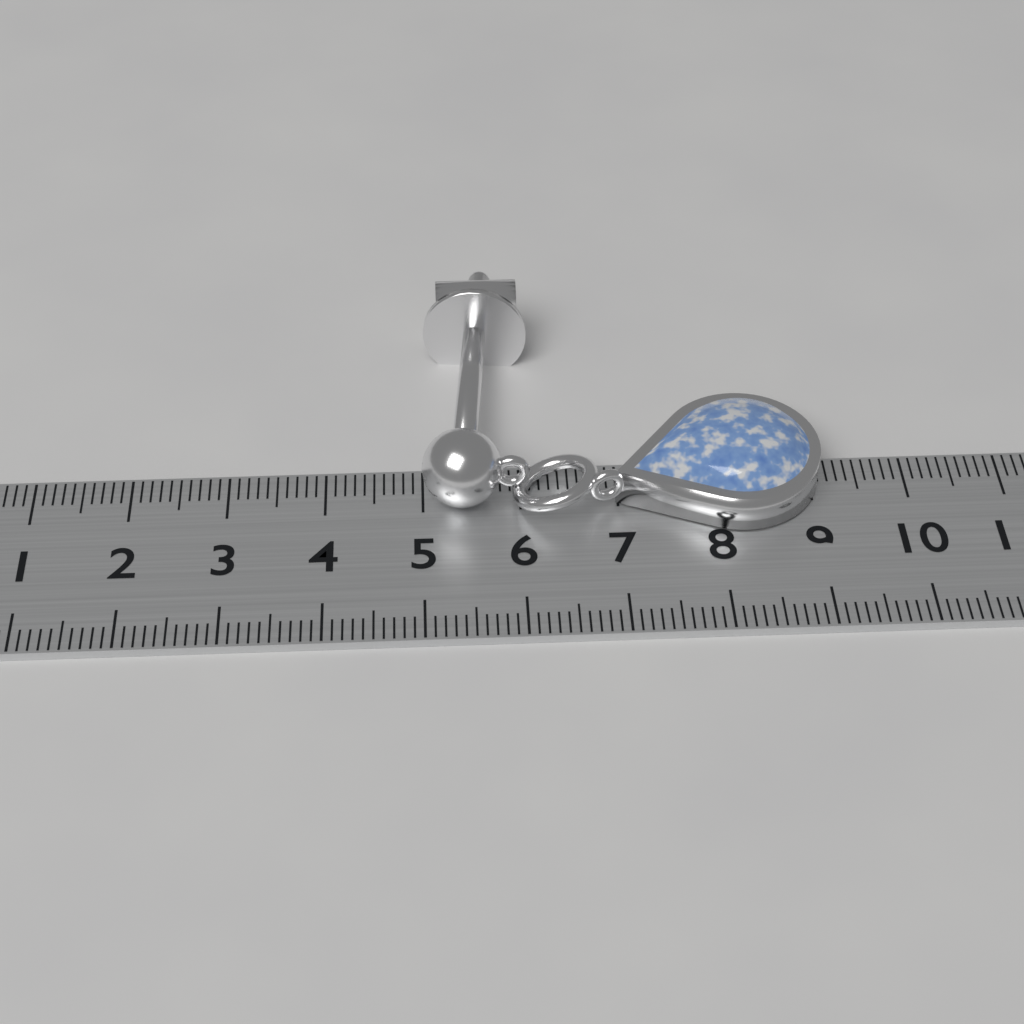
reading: 9.1 cm
